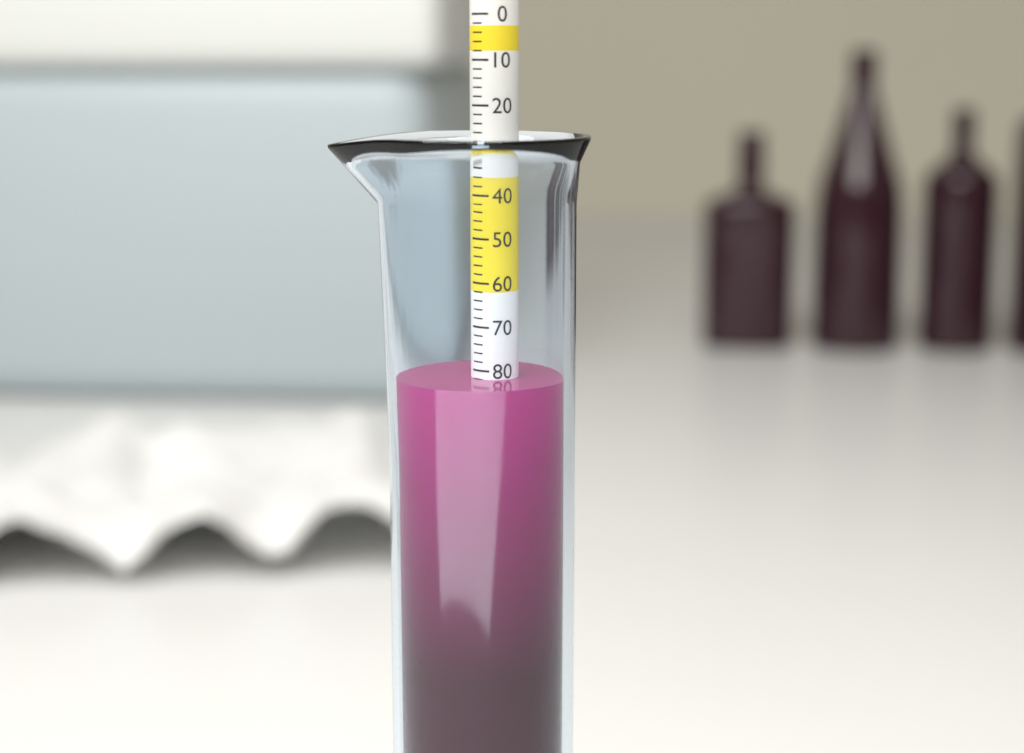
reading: 82 (no unit)
